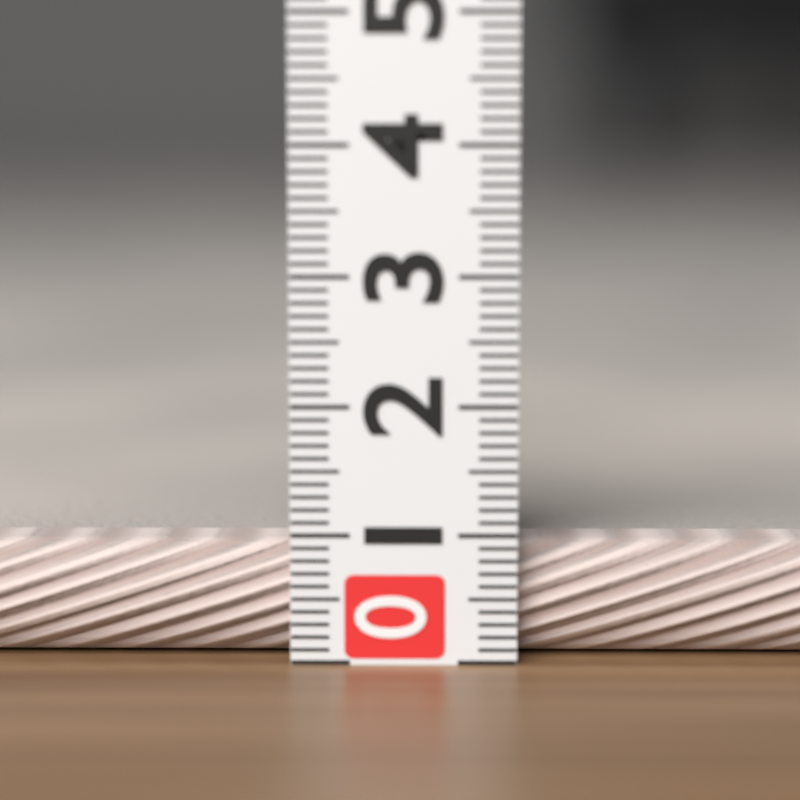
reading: 0.9 (no unit)
